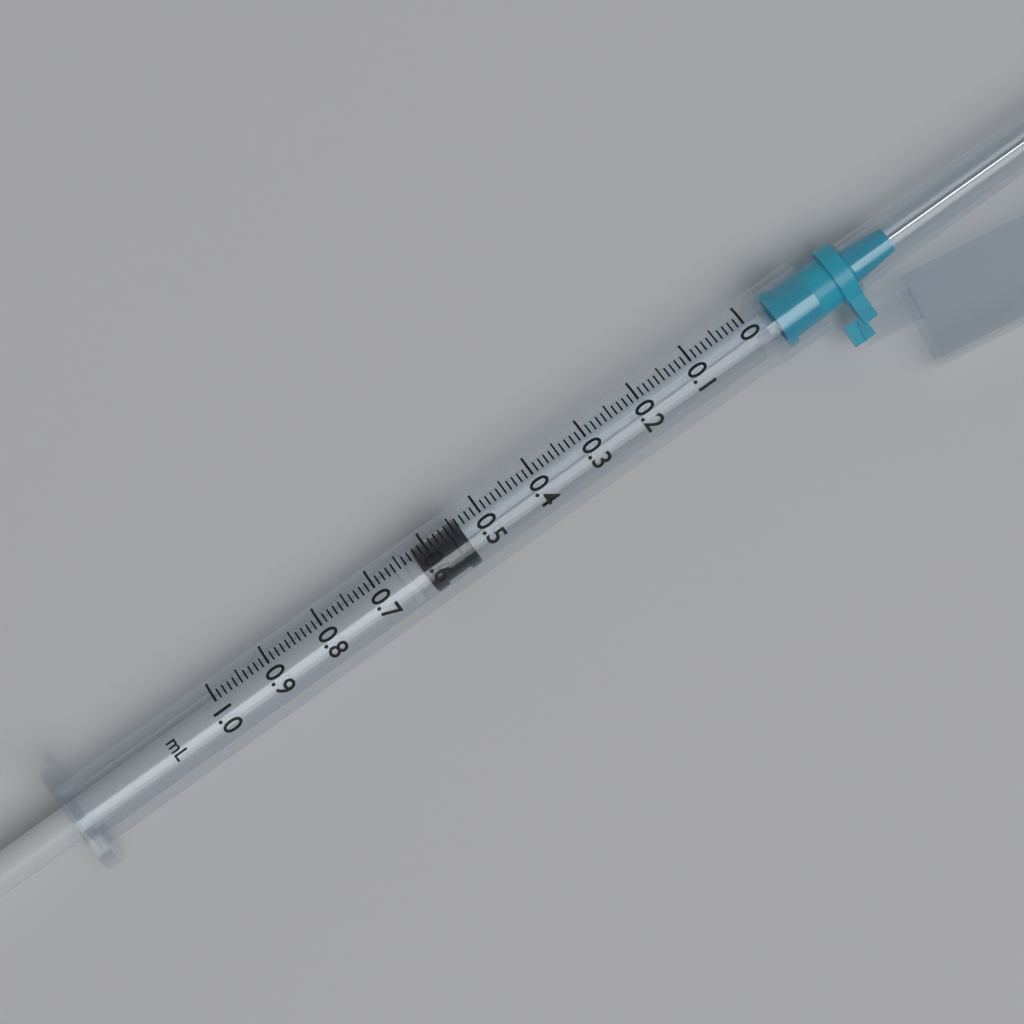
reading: 0.54 ml
